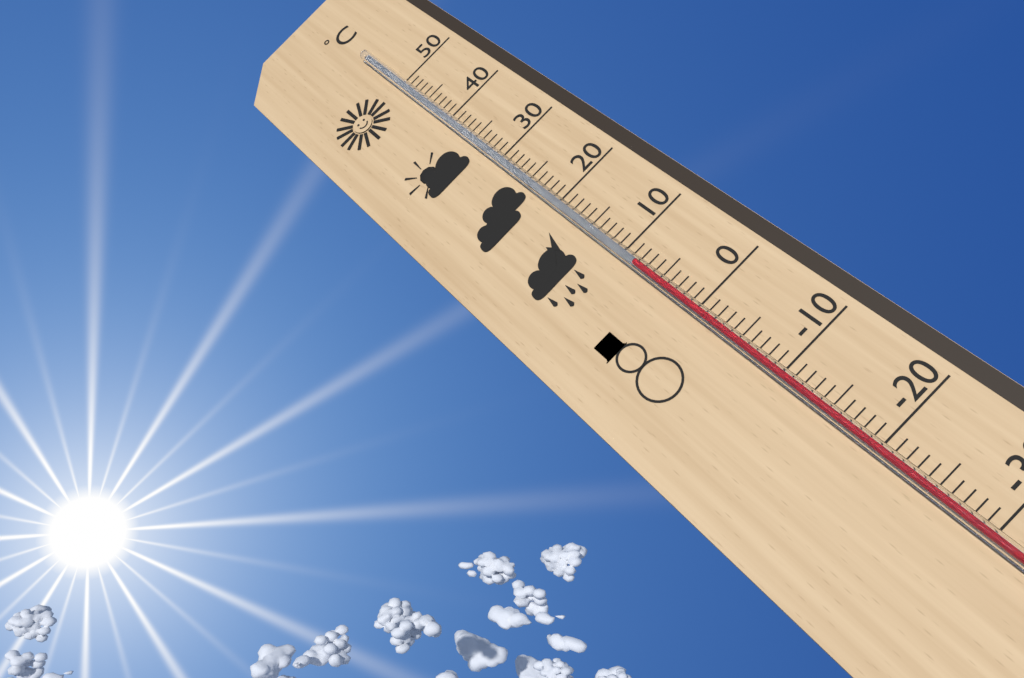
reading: 8 °C
